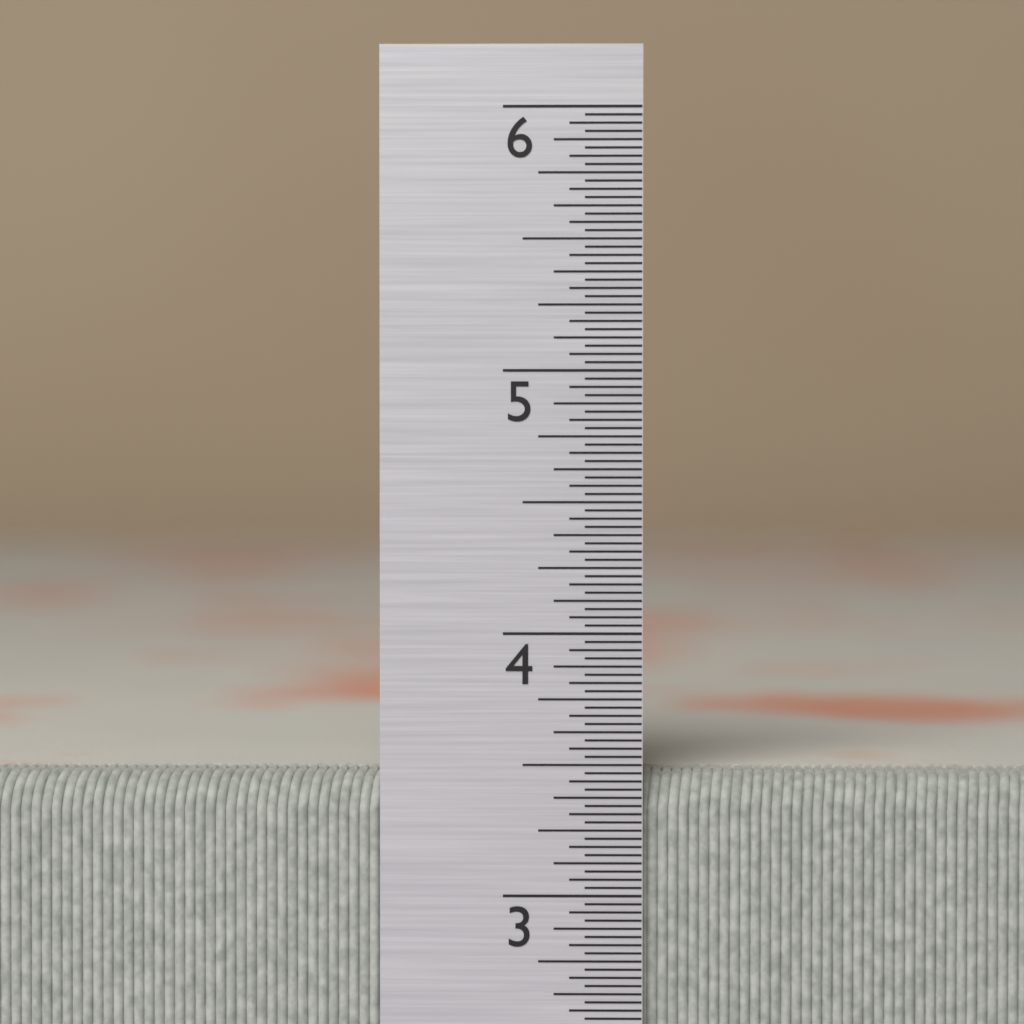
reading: 3.46875 in
